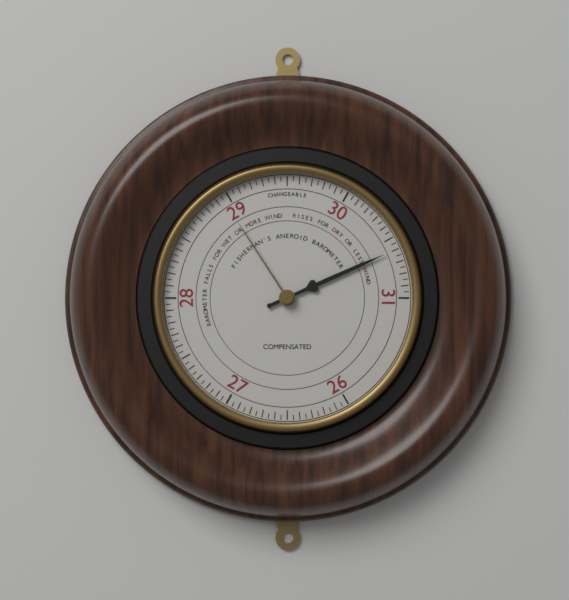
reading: 30.60 (no unit)
